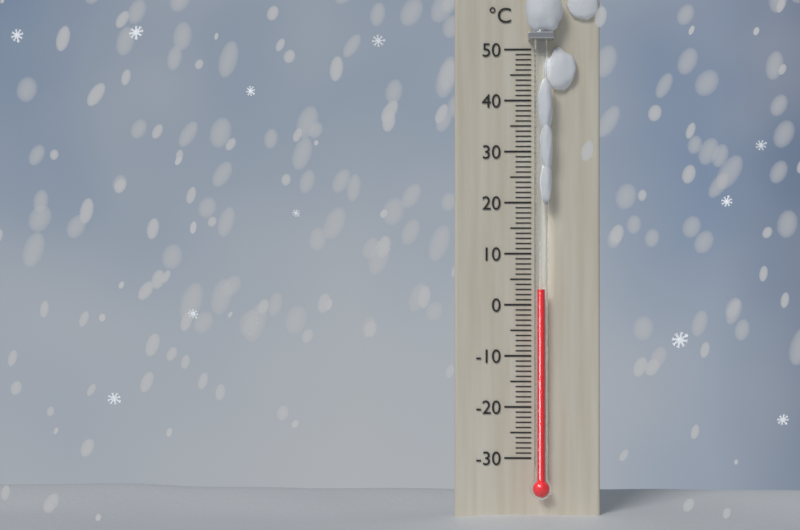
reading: 3 °C
